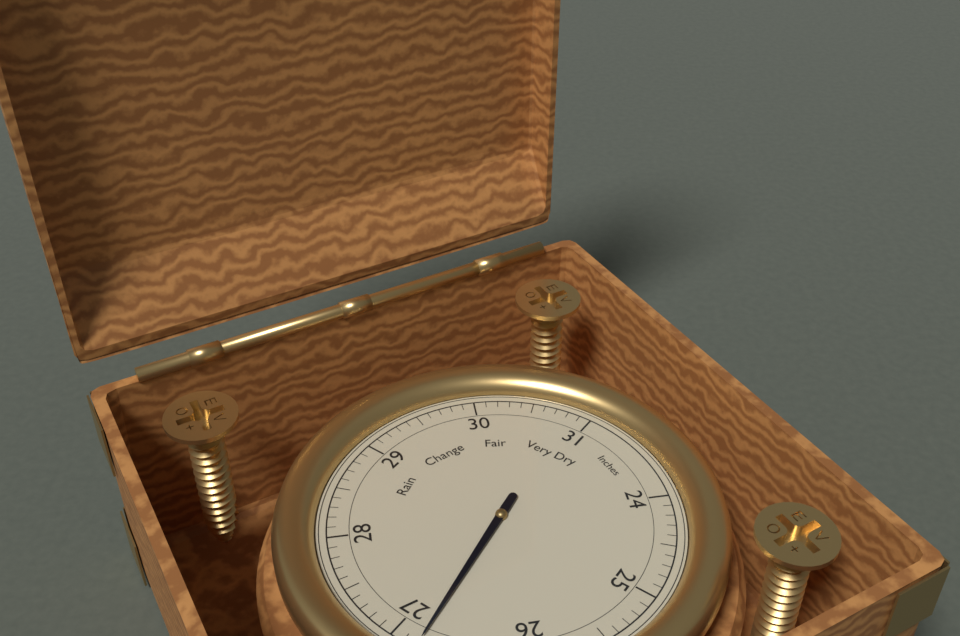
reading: 26.8 Inches
